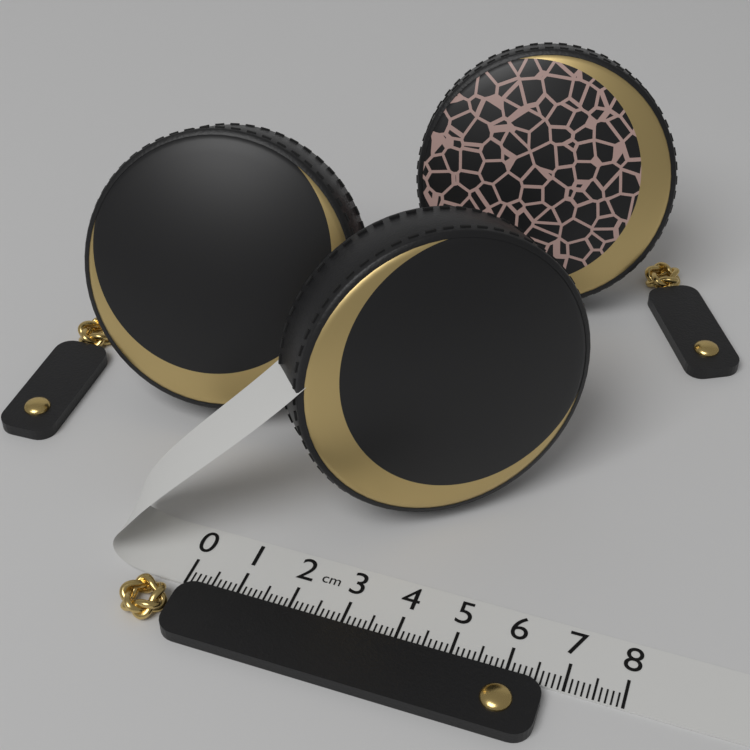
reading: 6.7 cm
